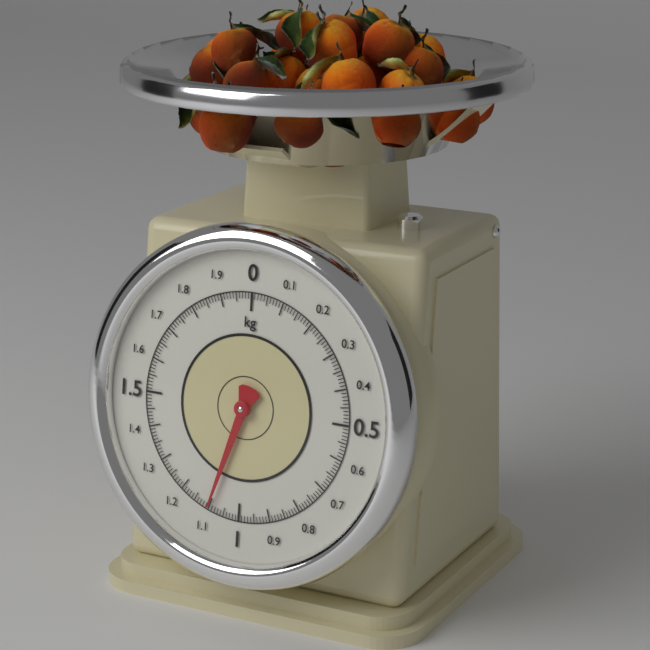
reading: 1.10 kg
